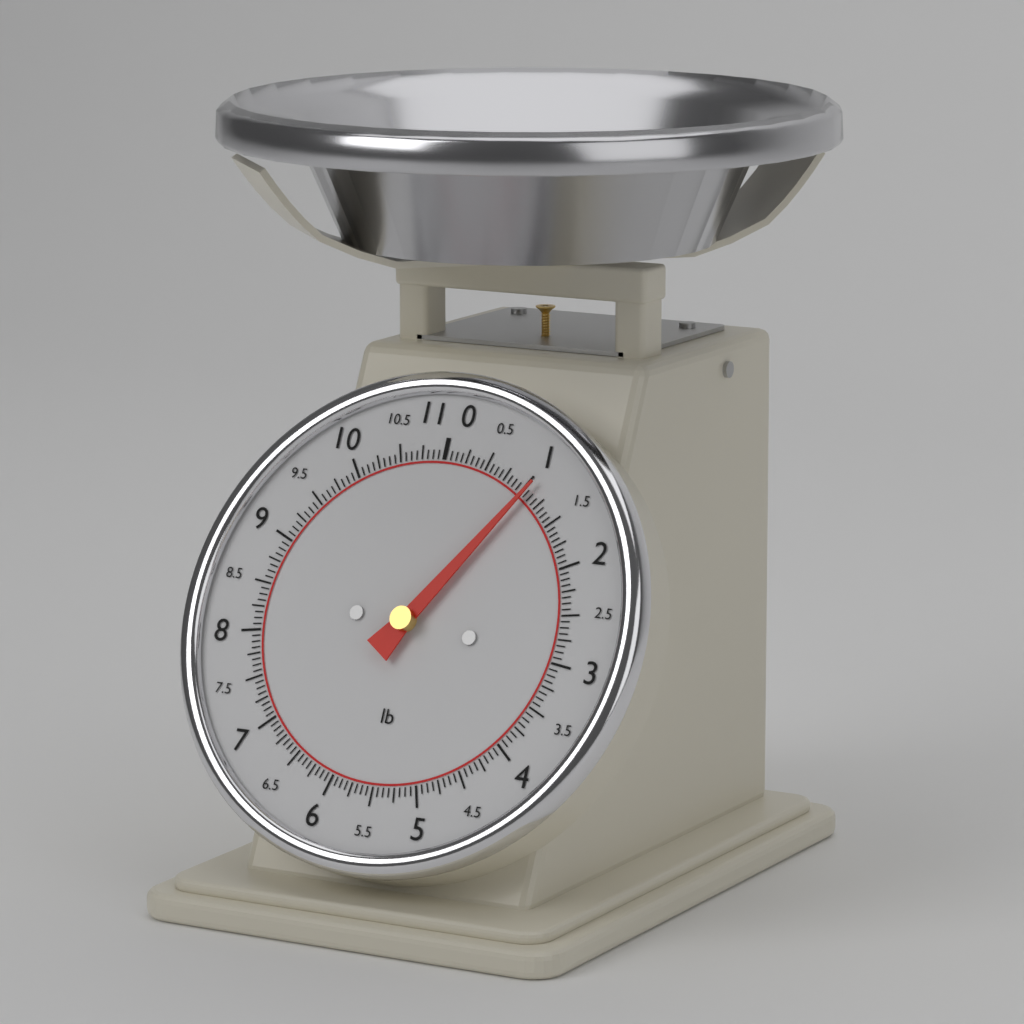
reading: 1.0625 lb
